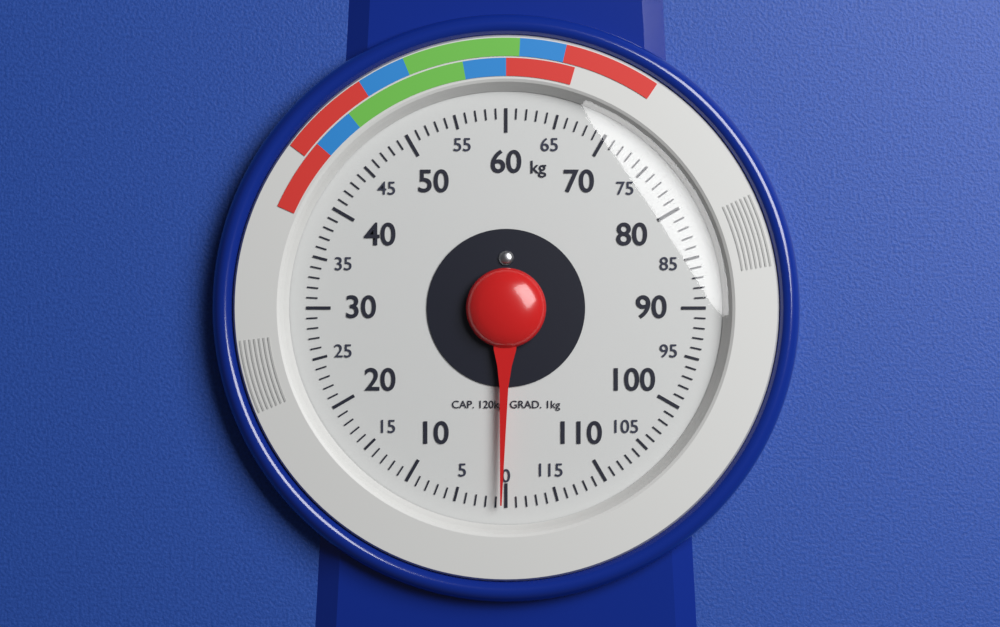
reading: 0.5 kg
